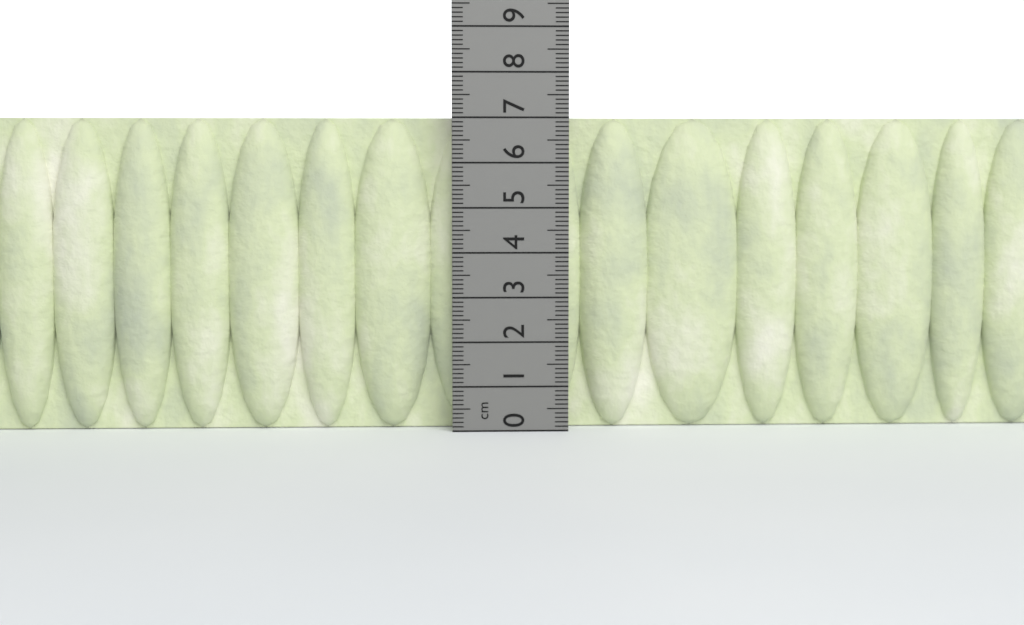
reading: 7.0 cm
